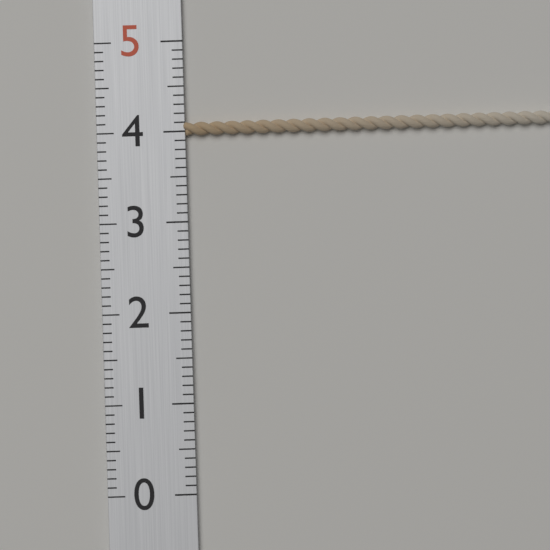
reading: 4.1 (no unit)
